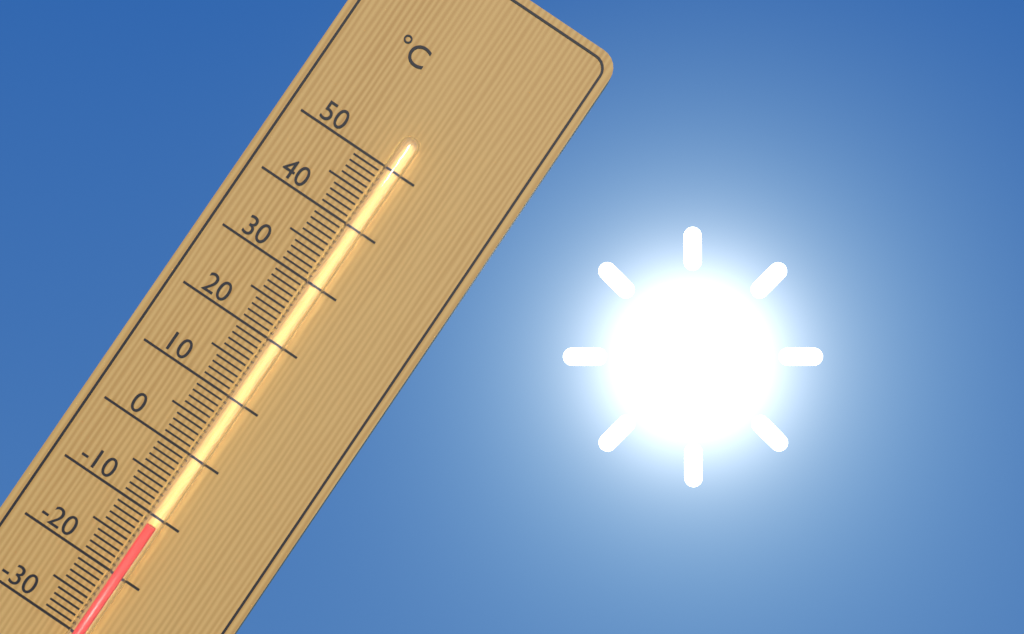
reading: -11 °C
